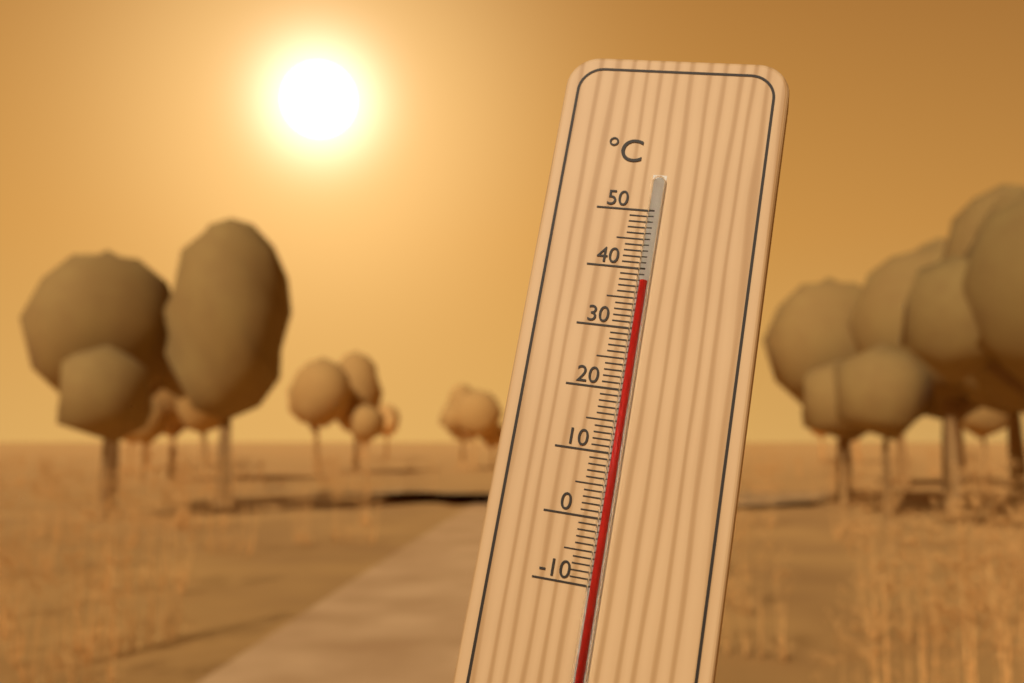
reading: 38 °C
